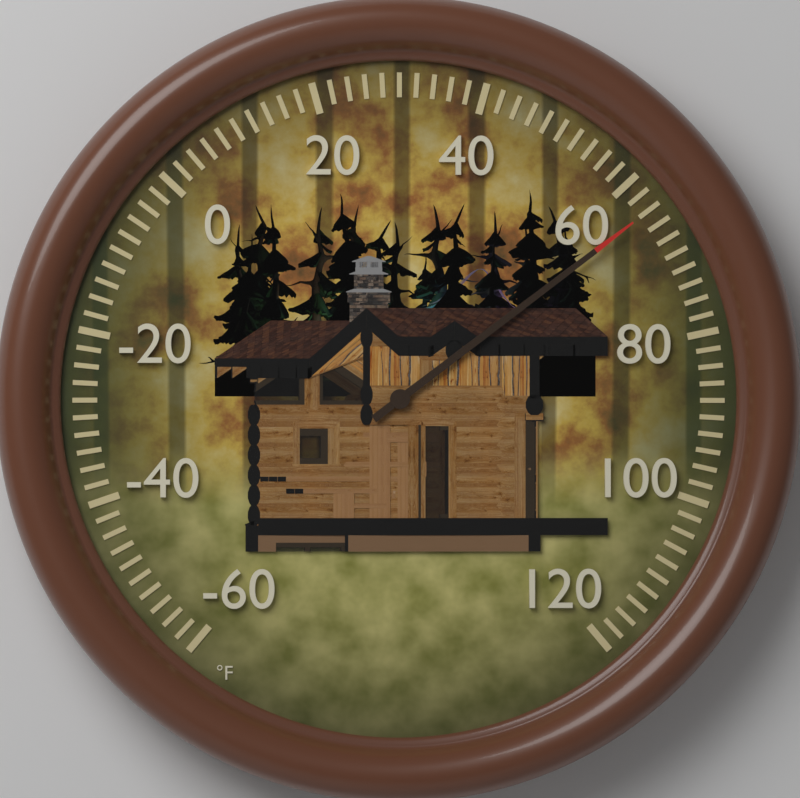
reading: 64 °F
